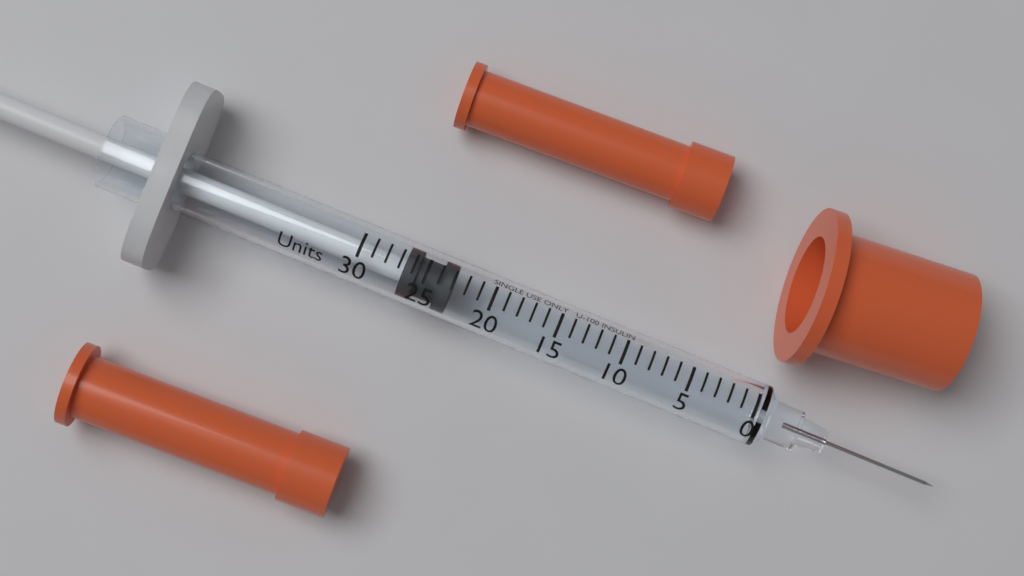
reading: 23 Units
